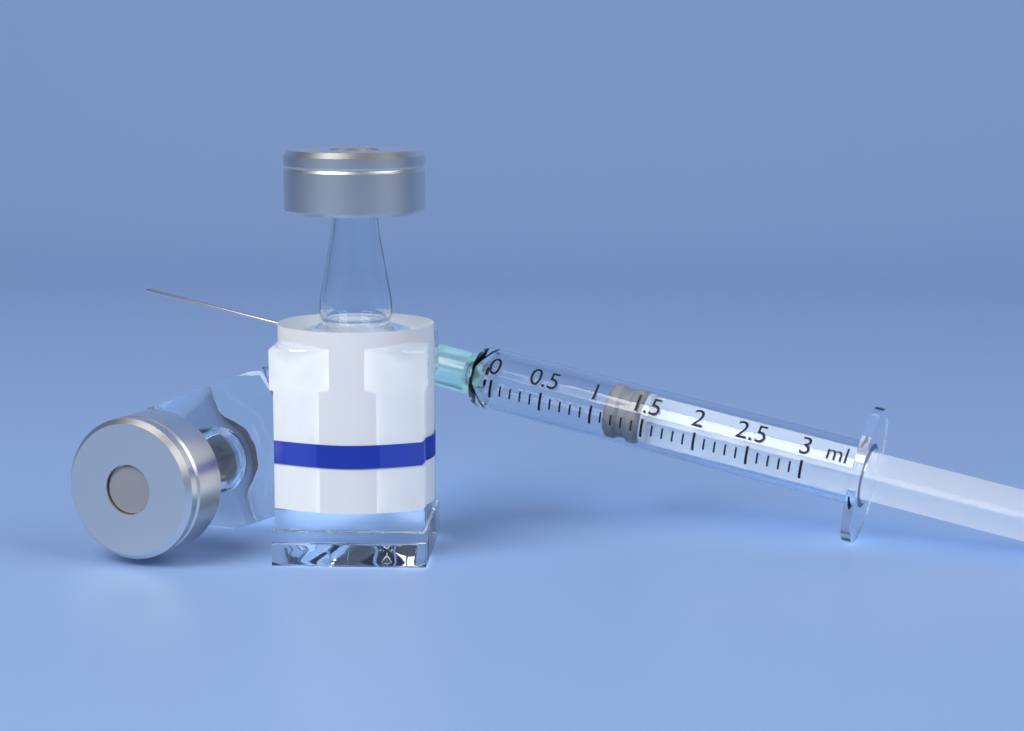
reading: 1.1 ml
